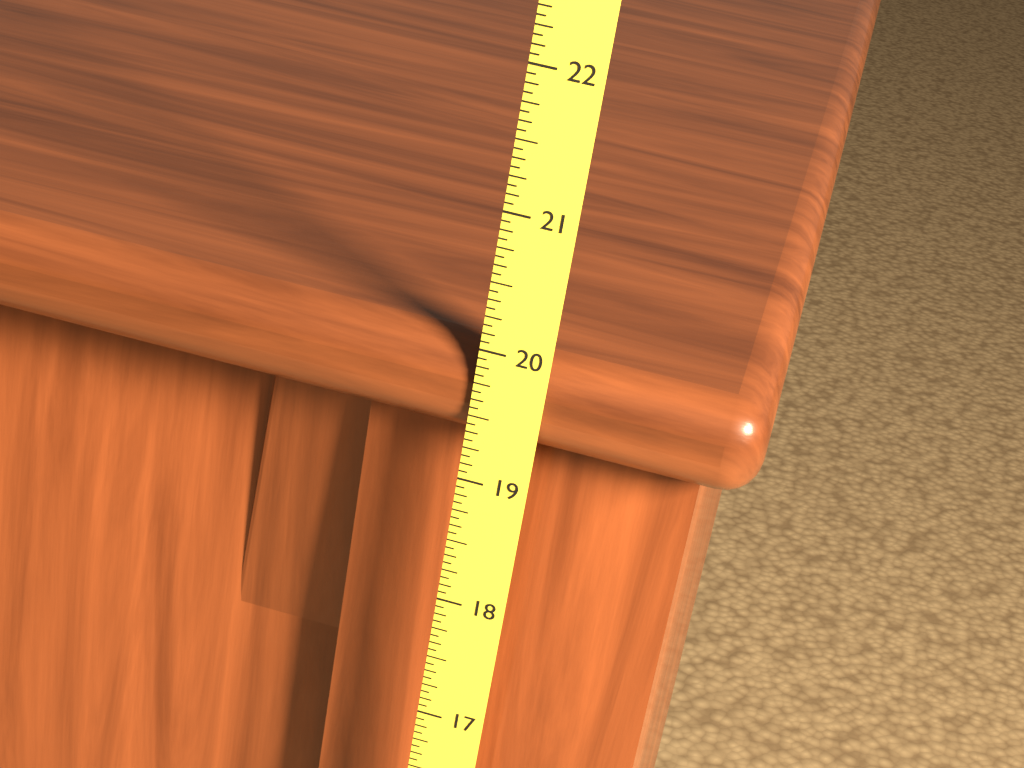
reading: 20.0000 (no unit)
